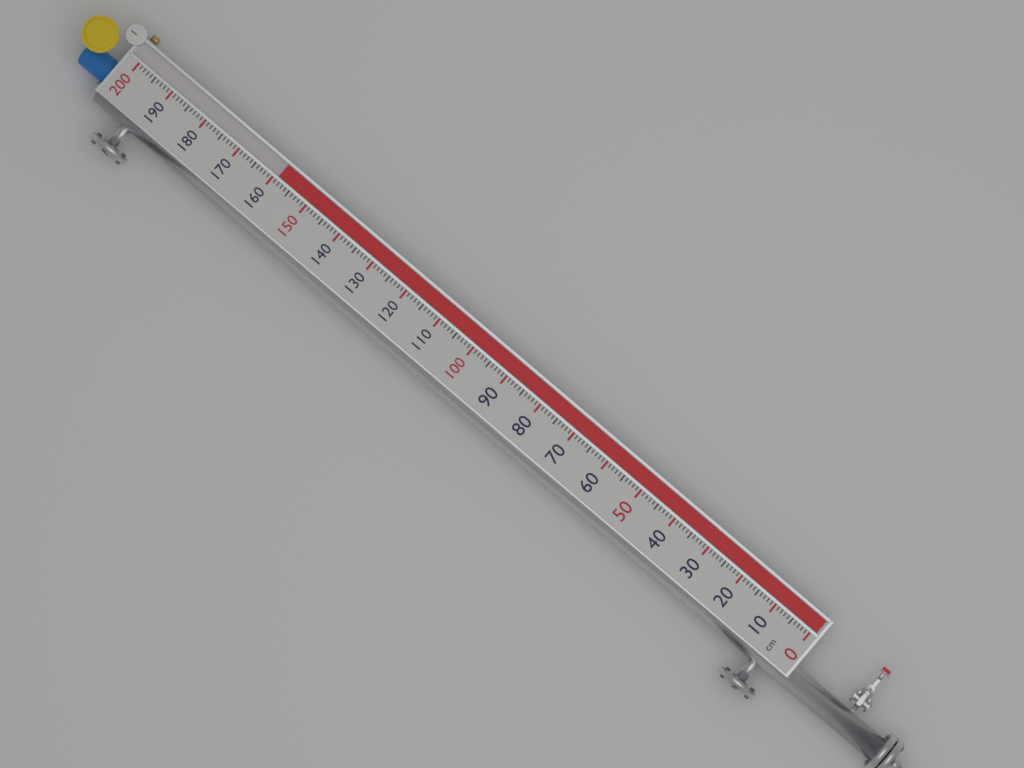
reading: 159 cm
